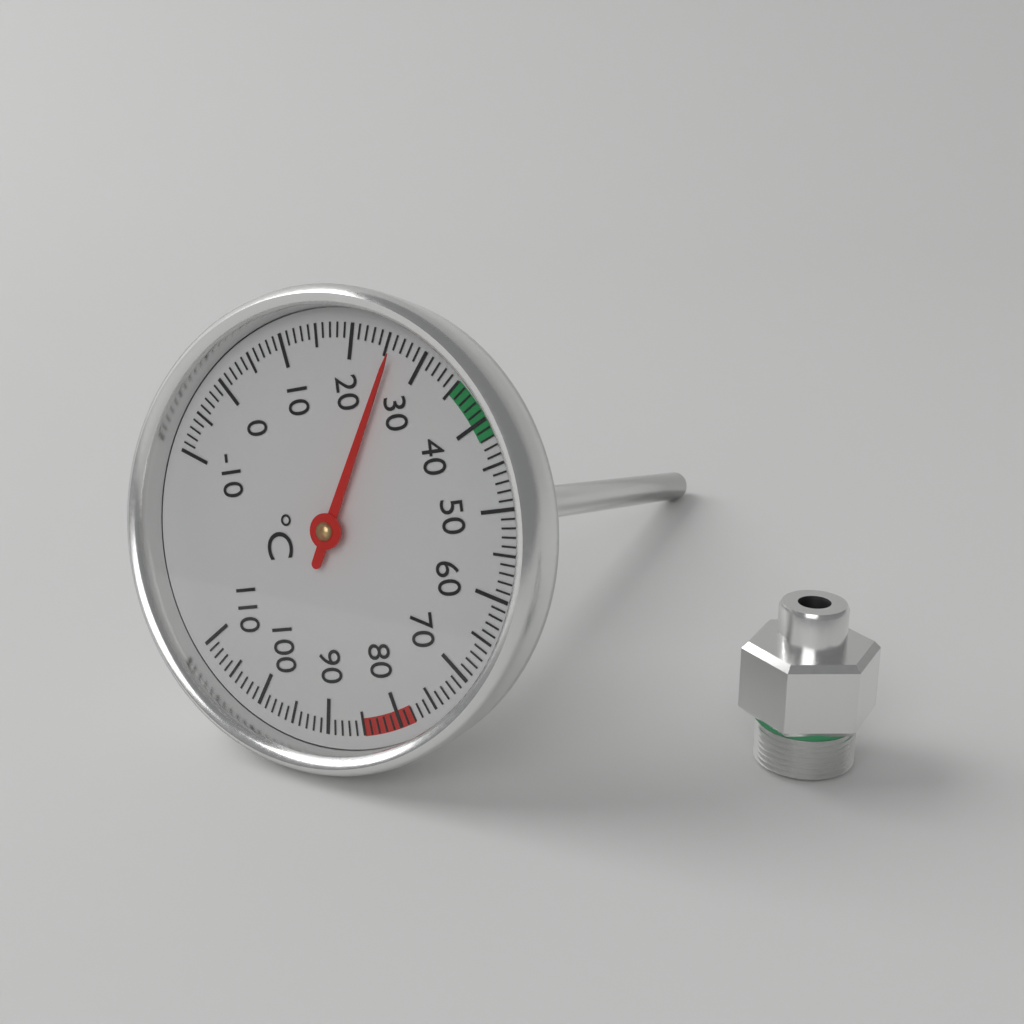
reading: 26 °C
